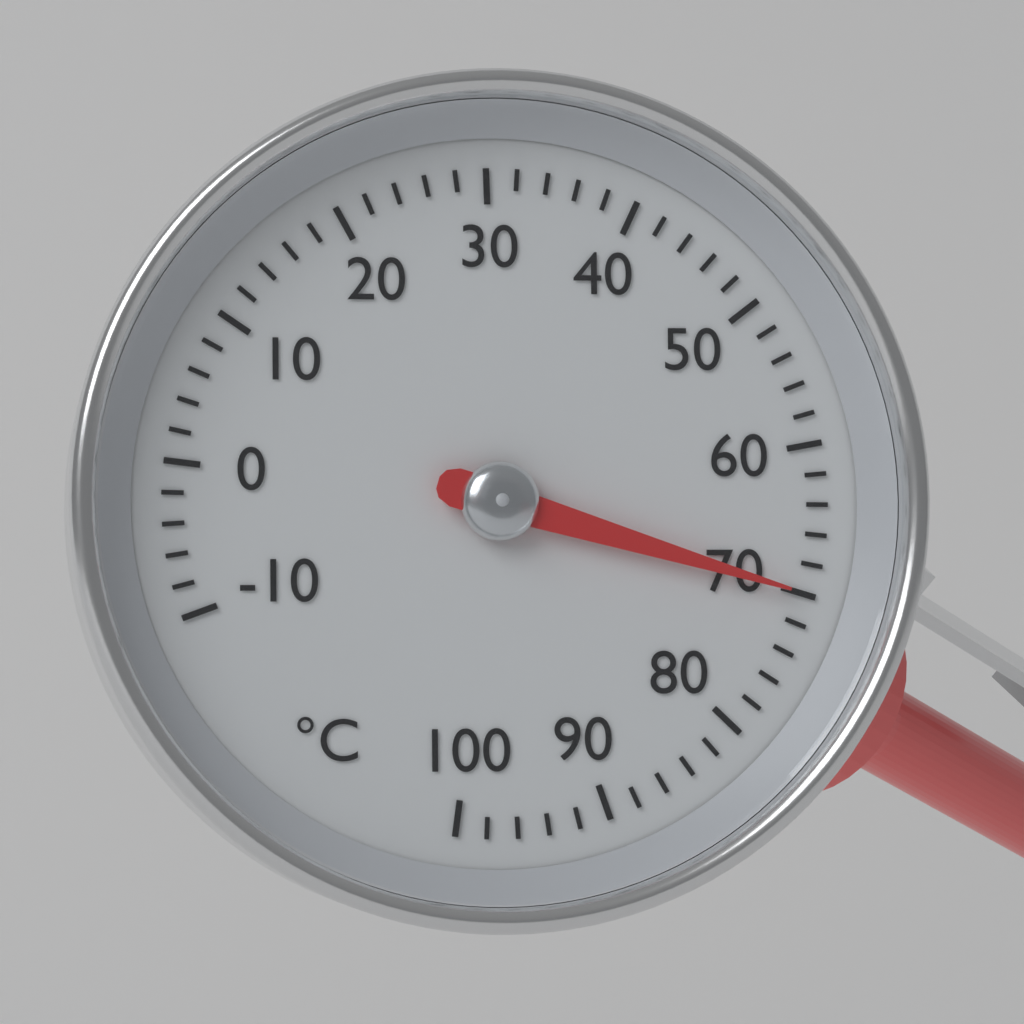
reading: 70 °C
